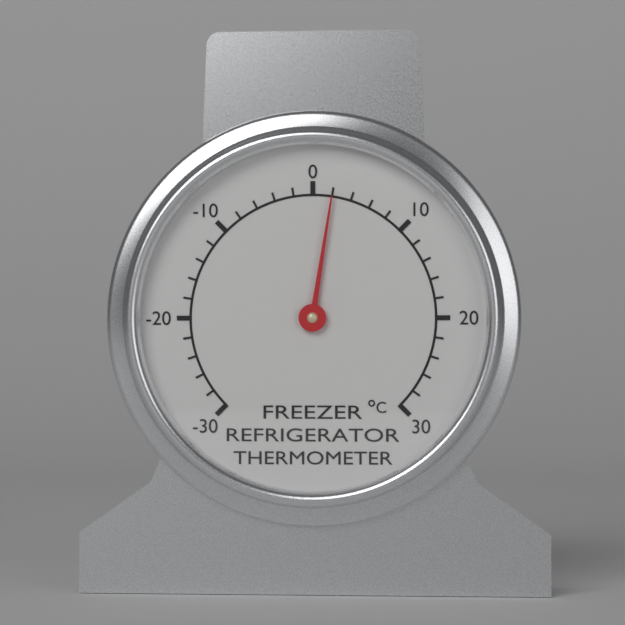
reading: 2 °C
